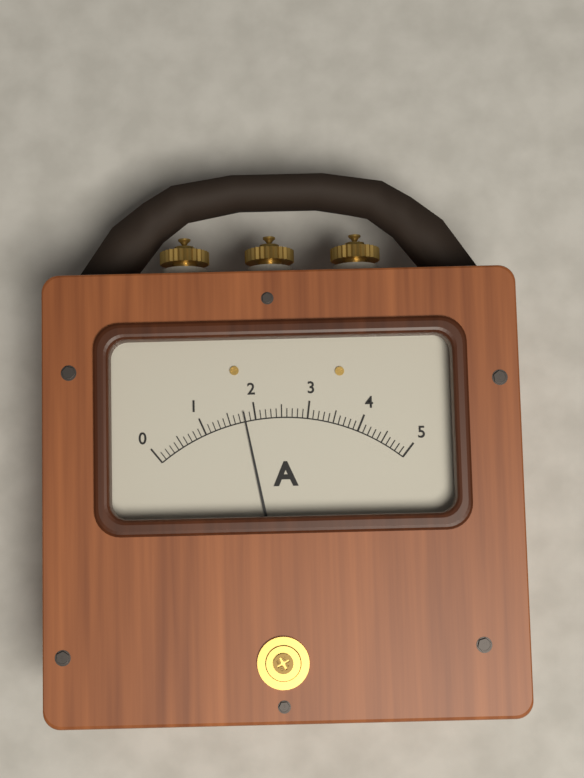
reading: 1.8 A
